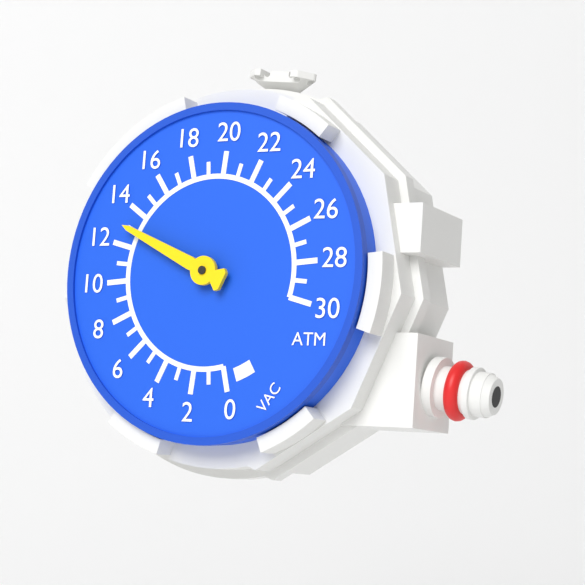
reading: 13 ATM
